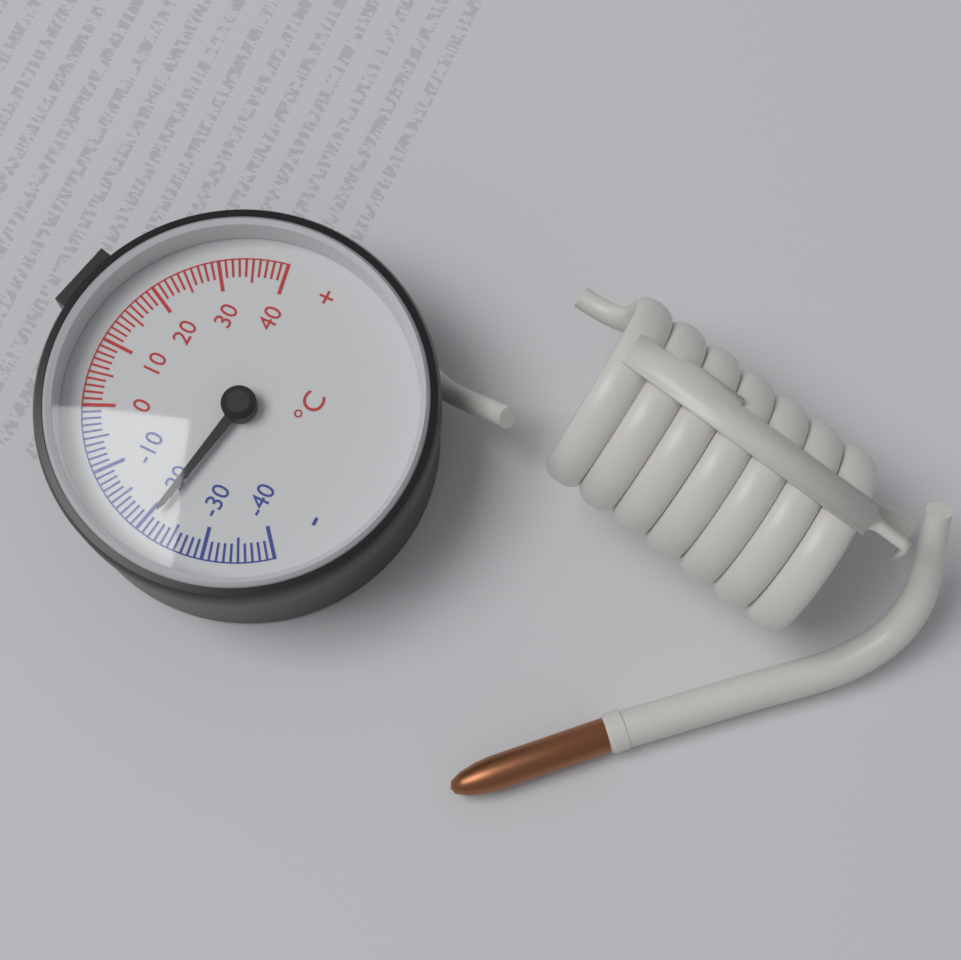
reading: -21 °C
